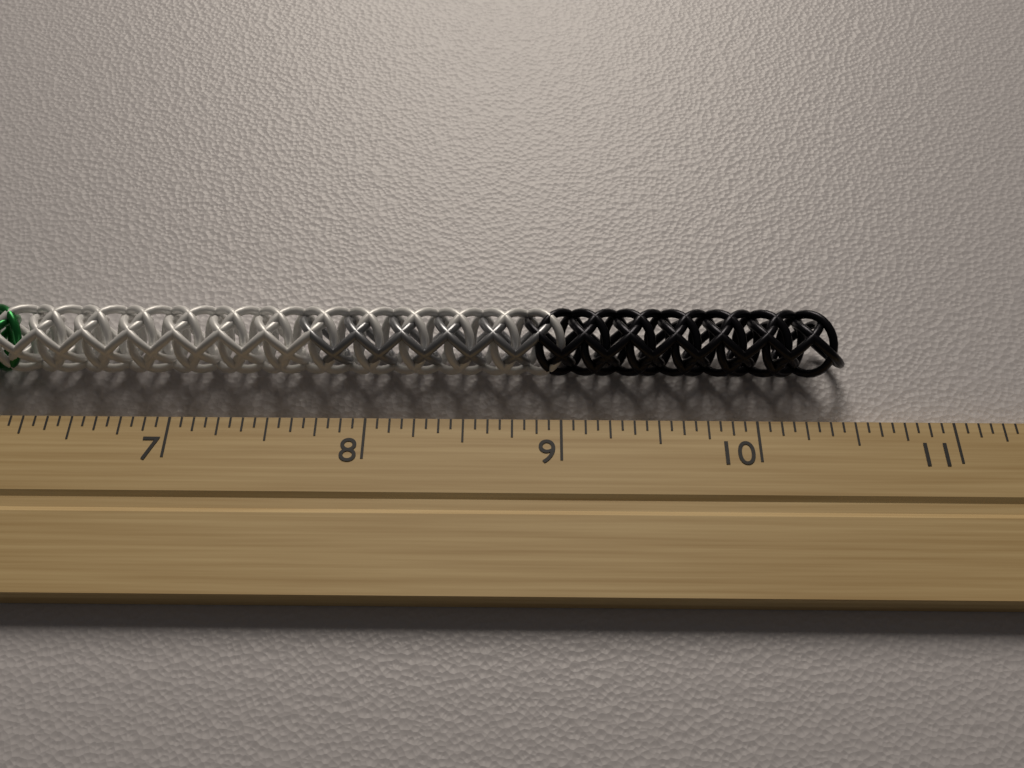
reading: 10.5000 inch
